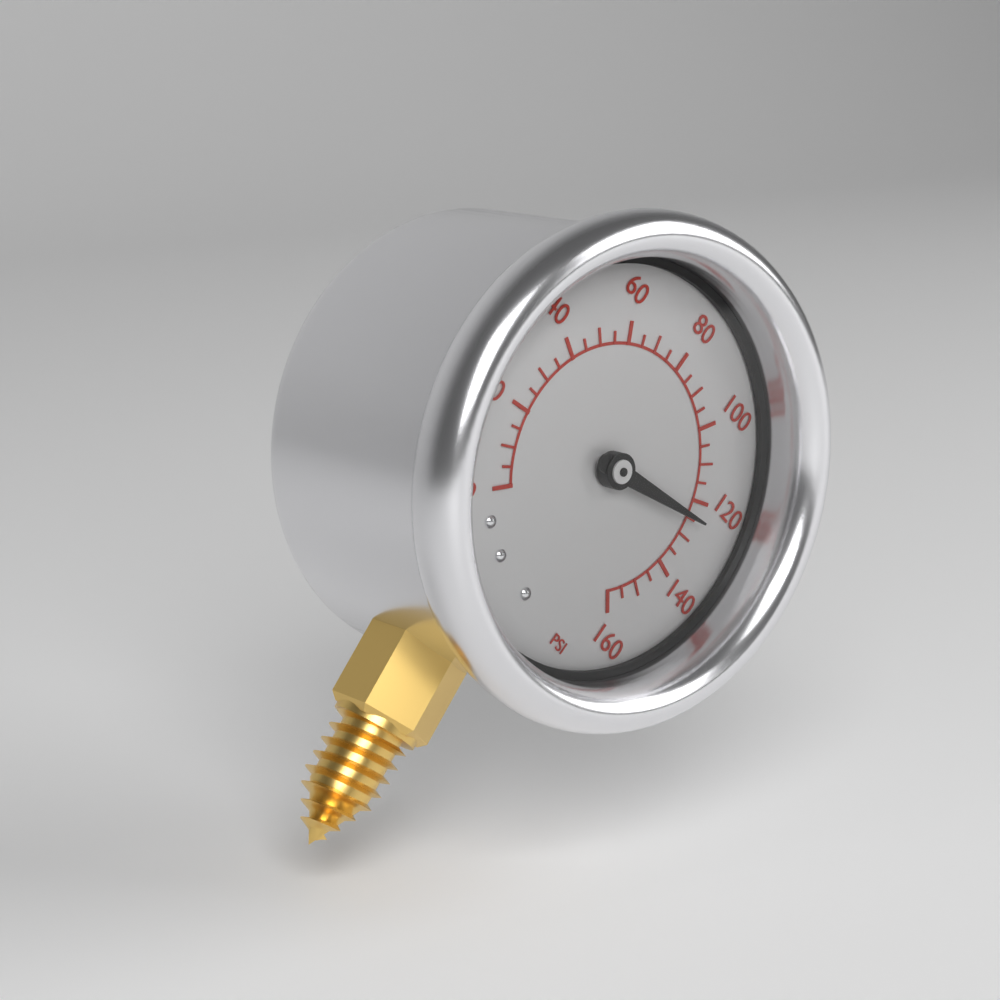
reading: 125 psi
